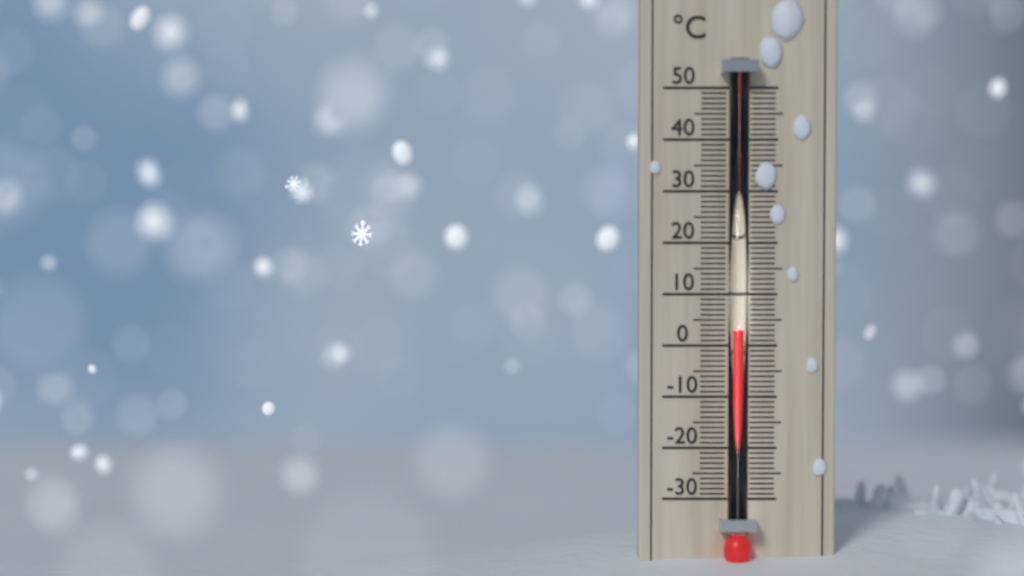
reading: 3 °C
